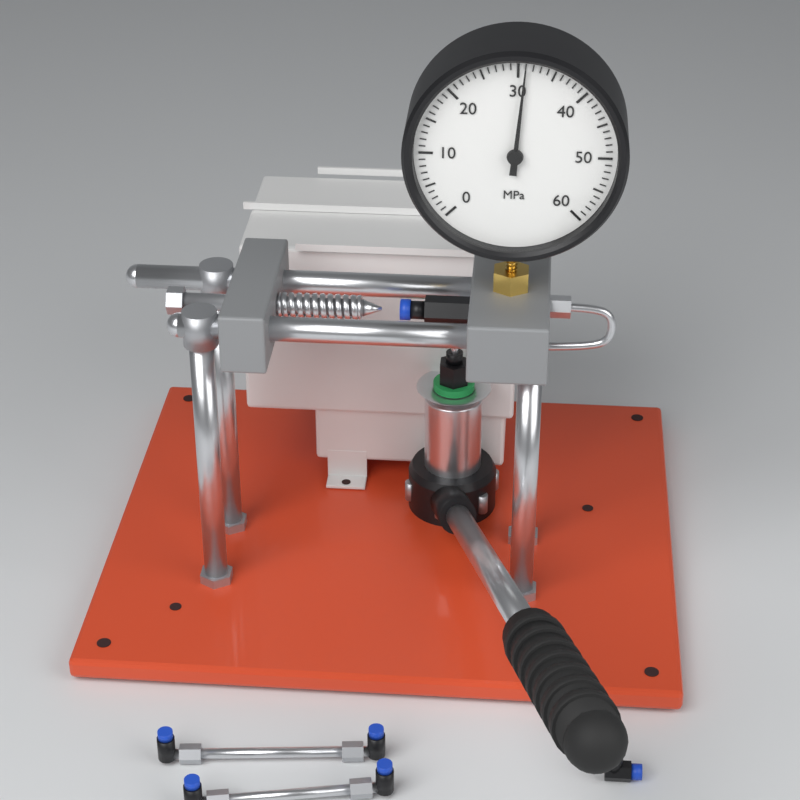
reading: 31 MPa
